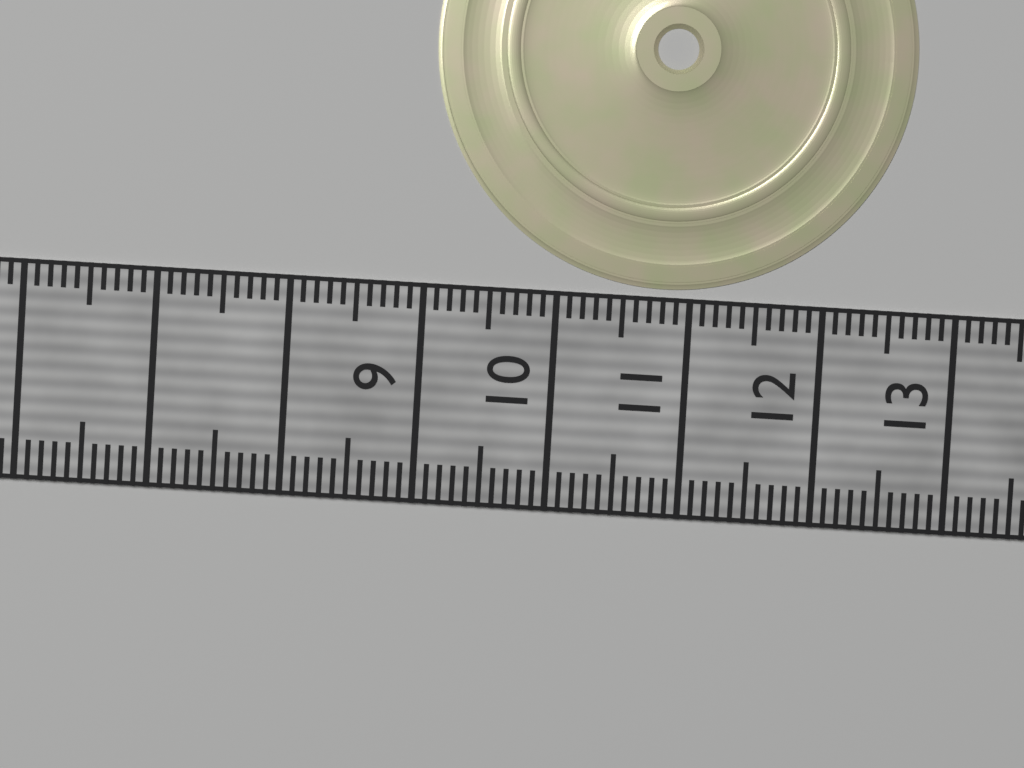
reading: 12.6 (no unit)
